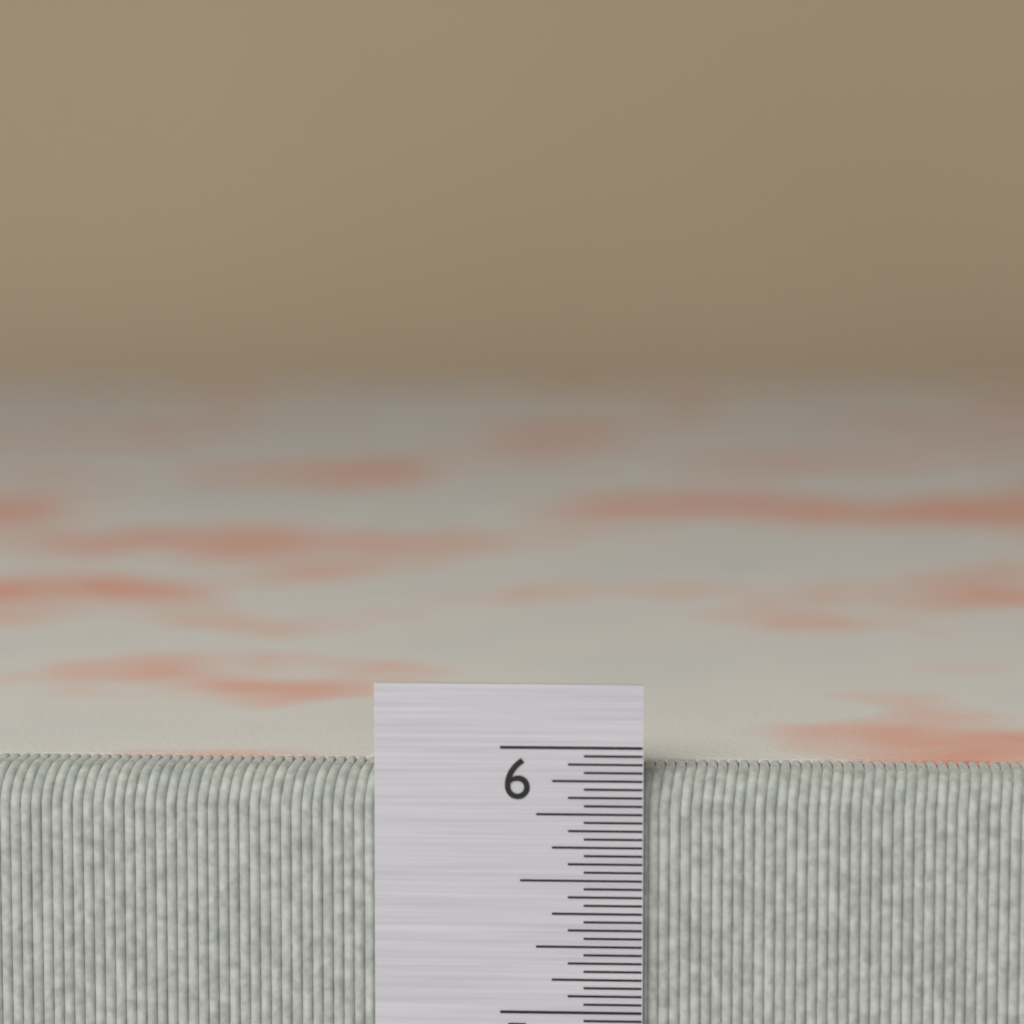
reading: 5.90625 in
